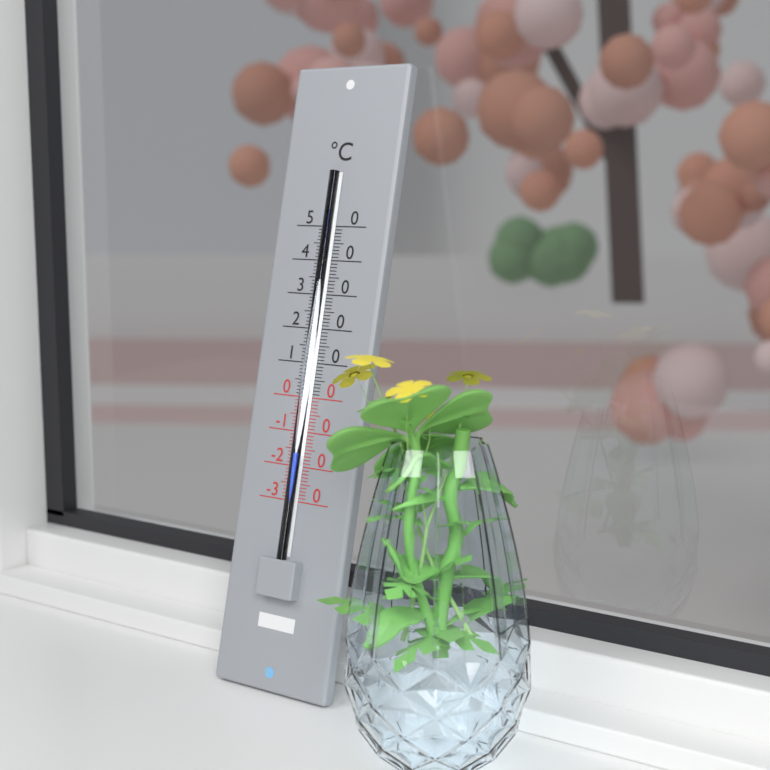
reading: -16 °C
